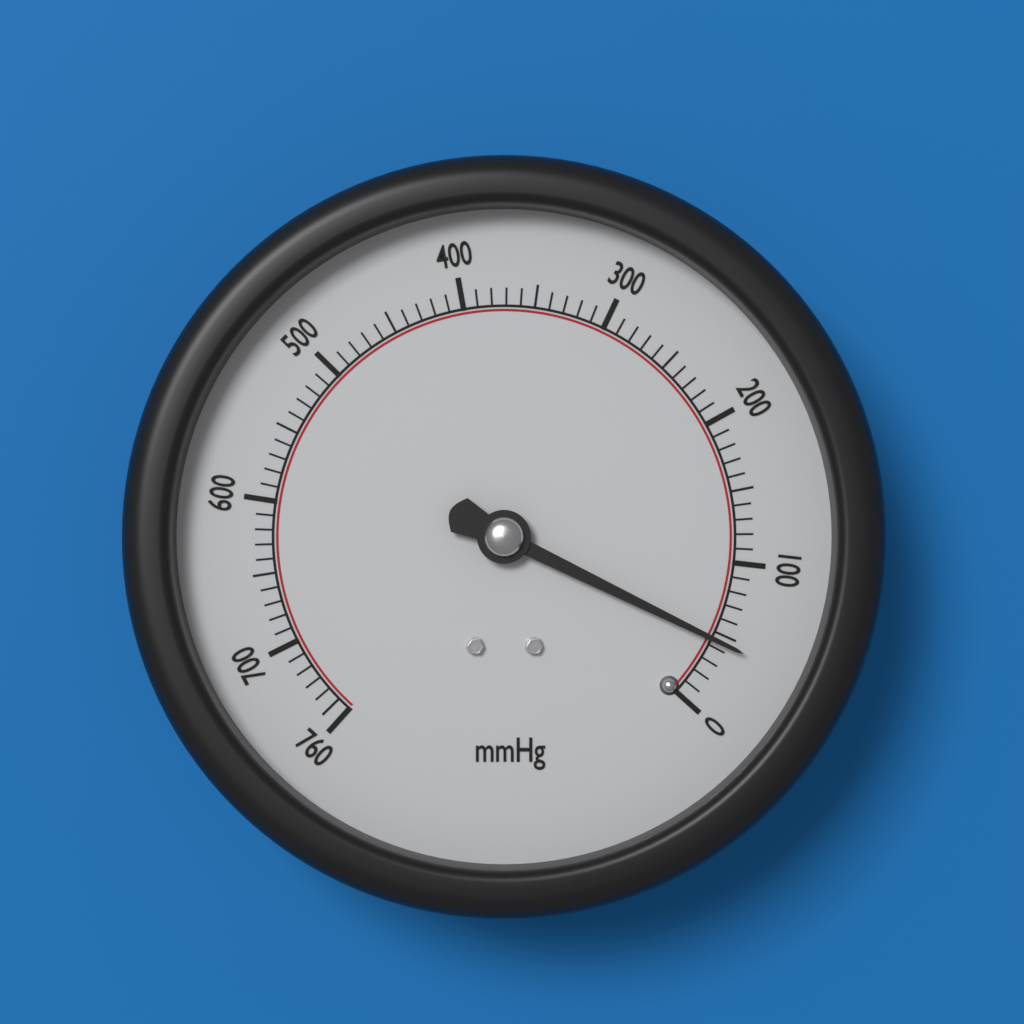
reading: 45 mmHg
